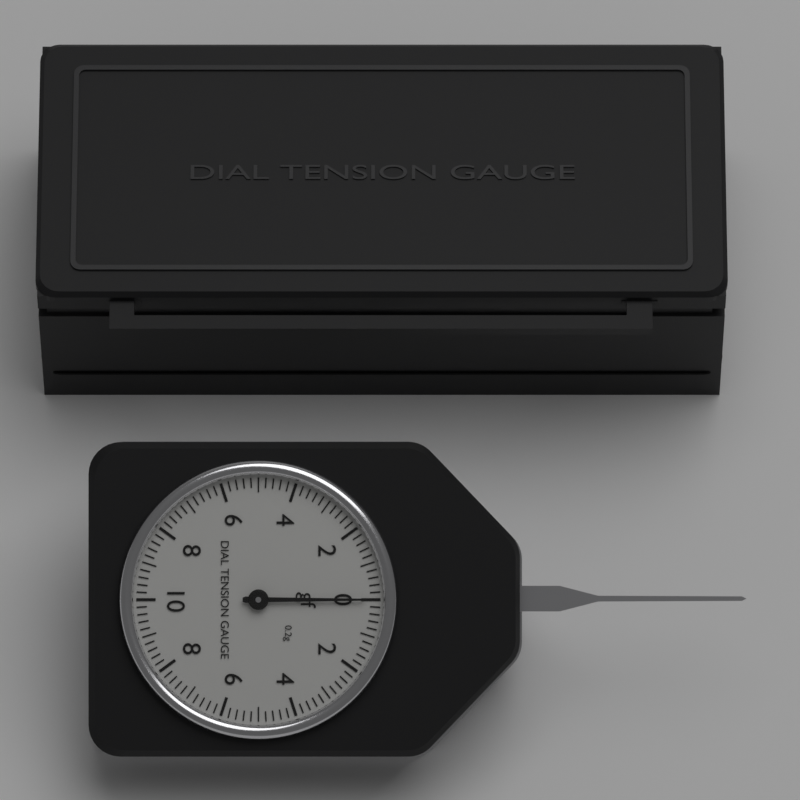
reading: 0.0 gf
